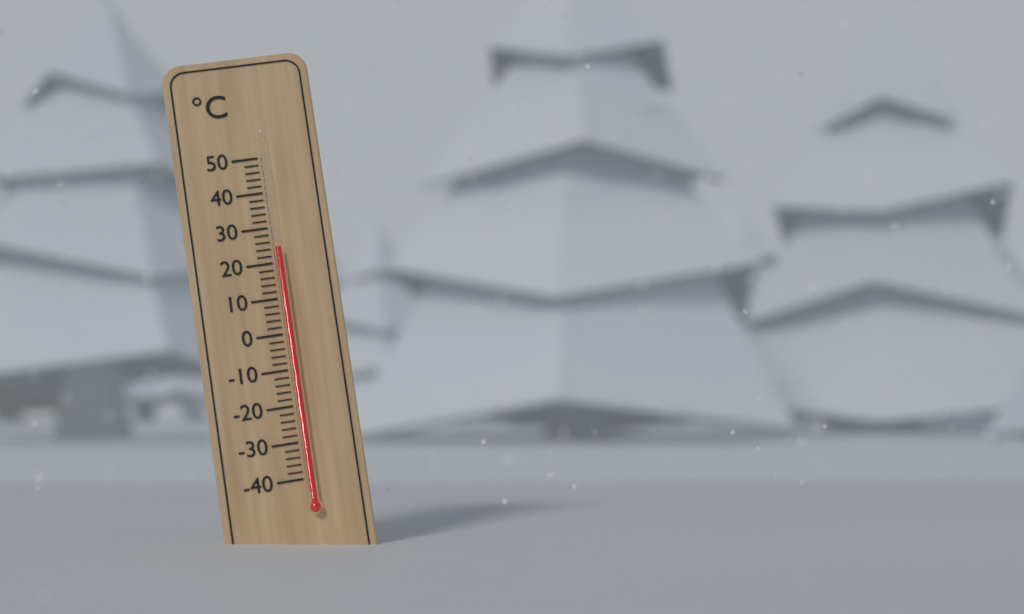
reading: 24 °C
